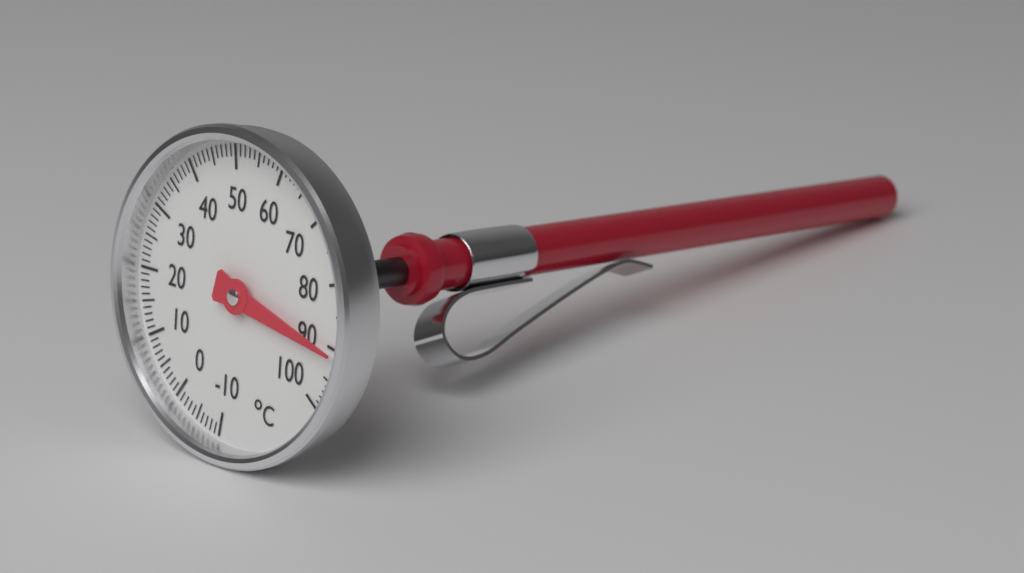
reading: 91 °C
